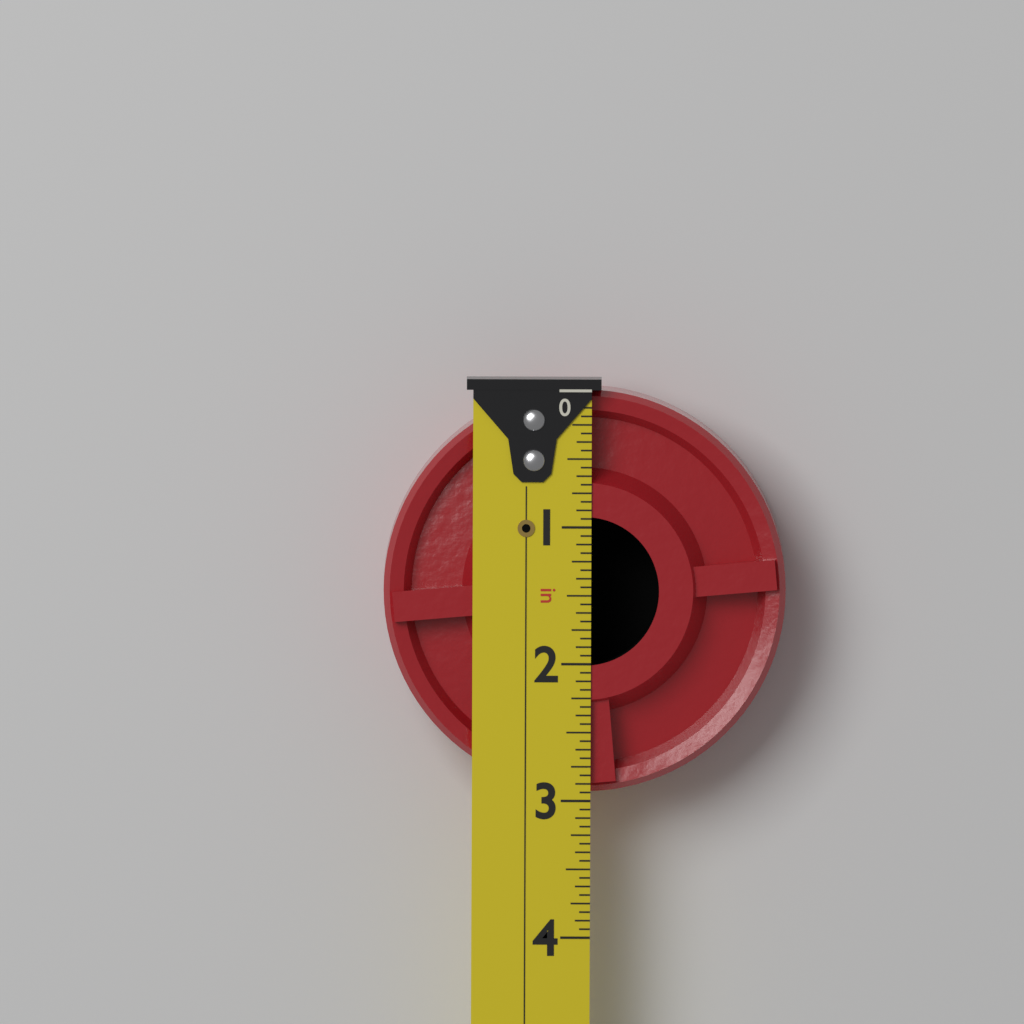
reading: 2.9375 in
